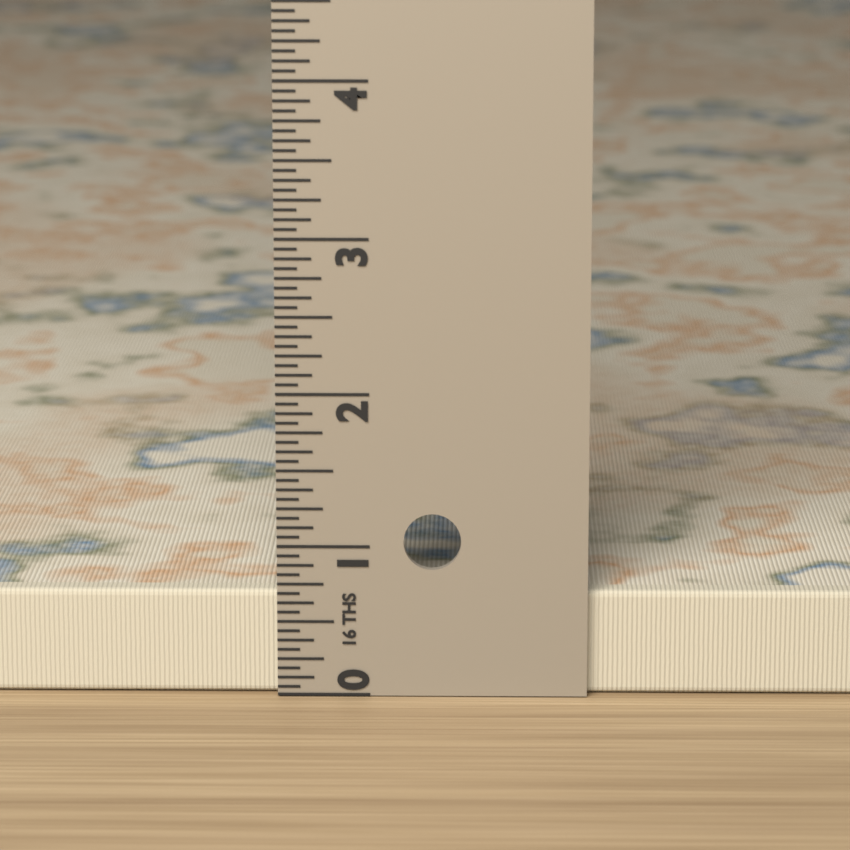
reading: 0.6875 in
